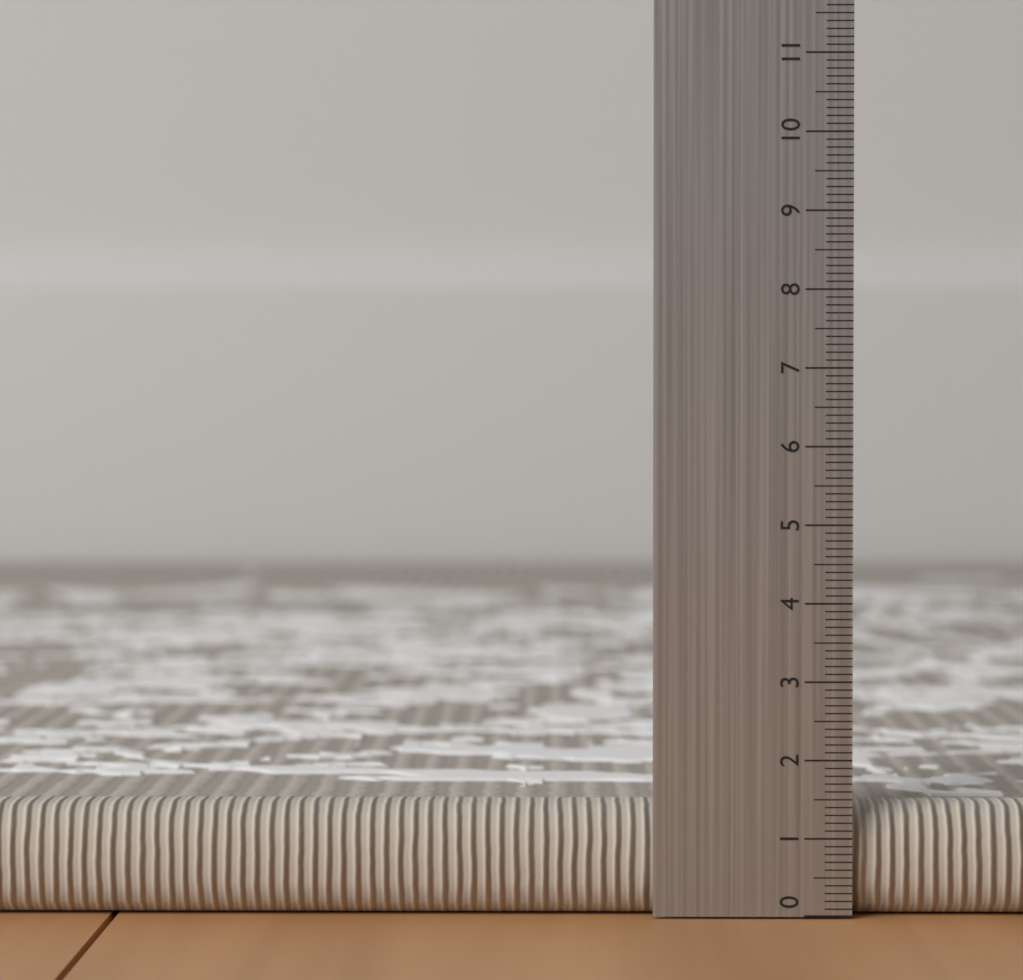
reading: 1.4 (no unit)
